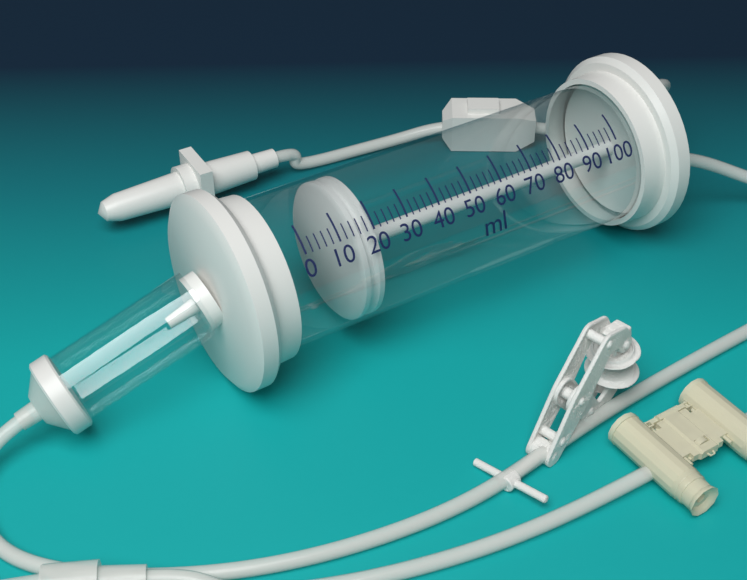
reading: 14 ml
